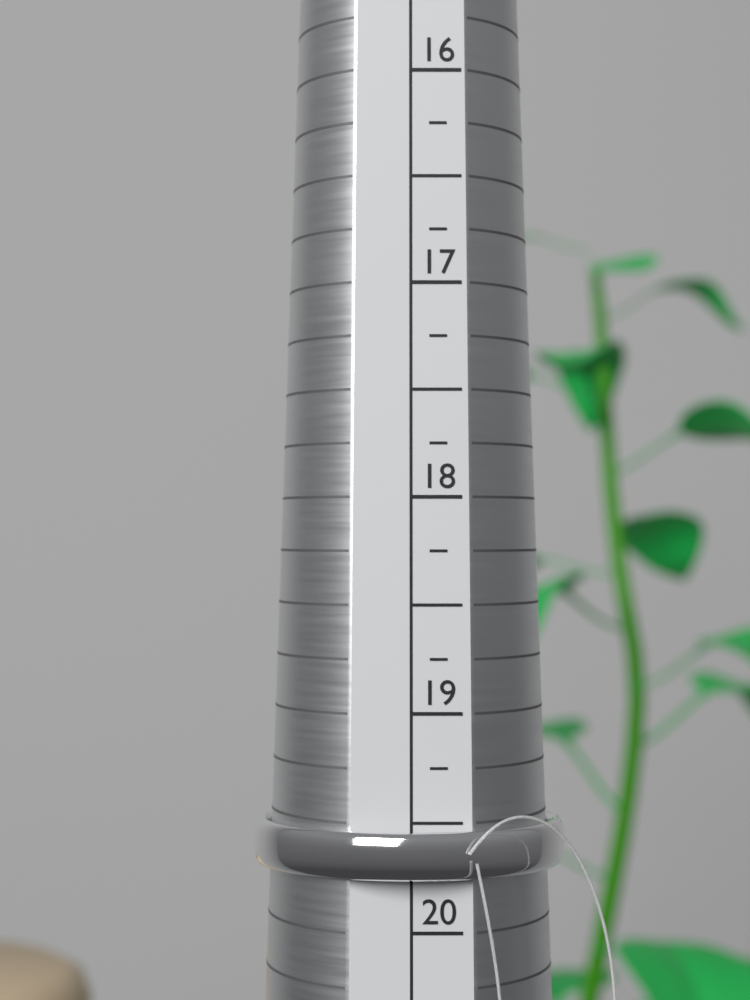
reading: 19.75 (no unit)
